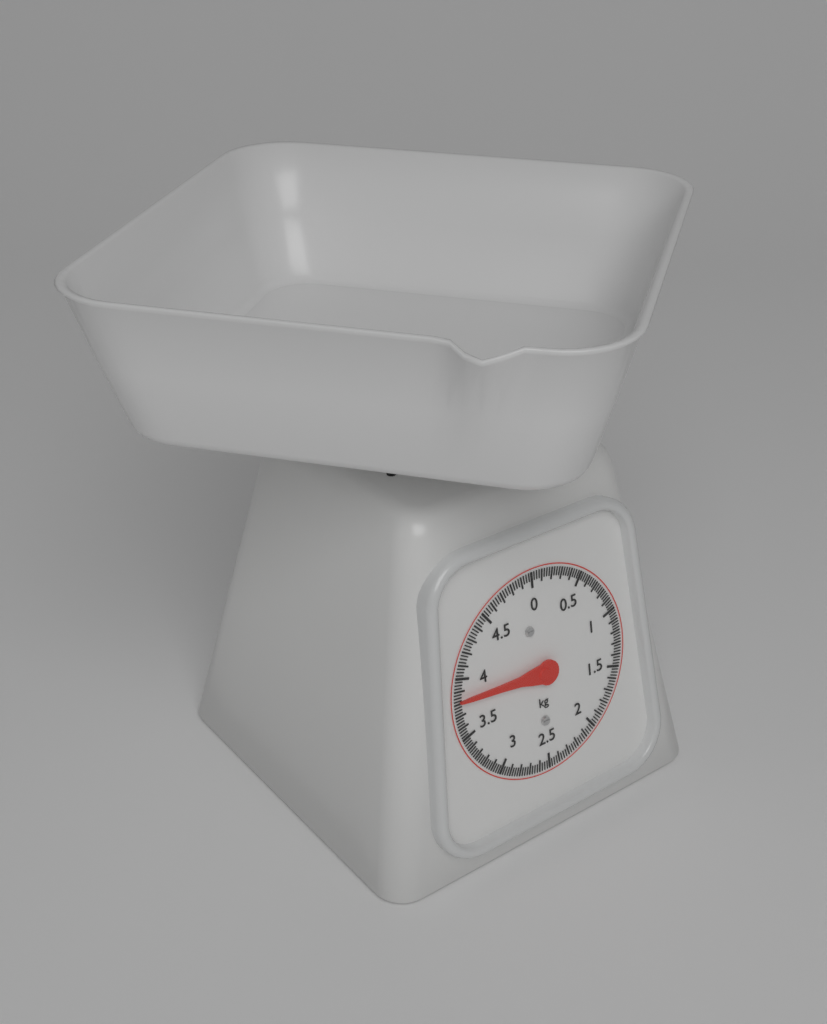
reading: 3.825 kg
